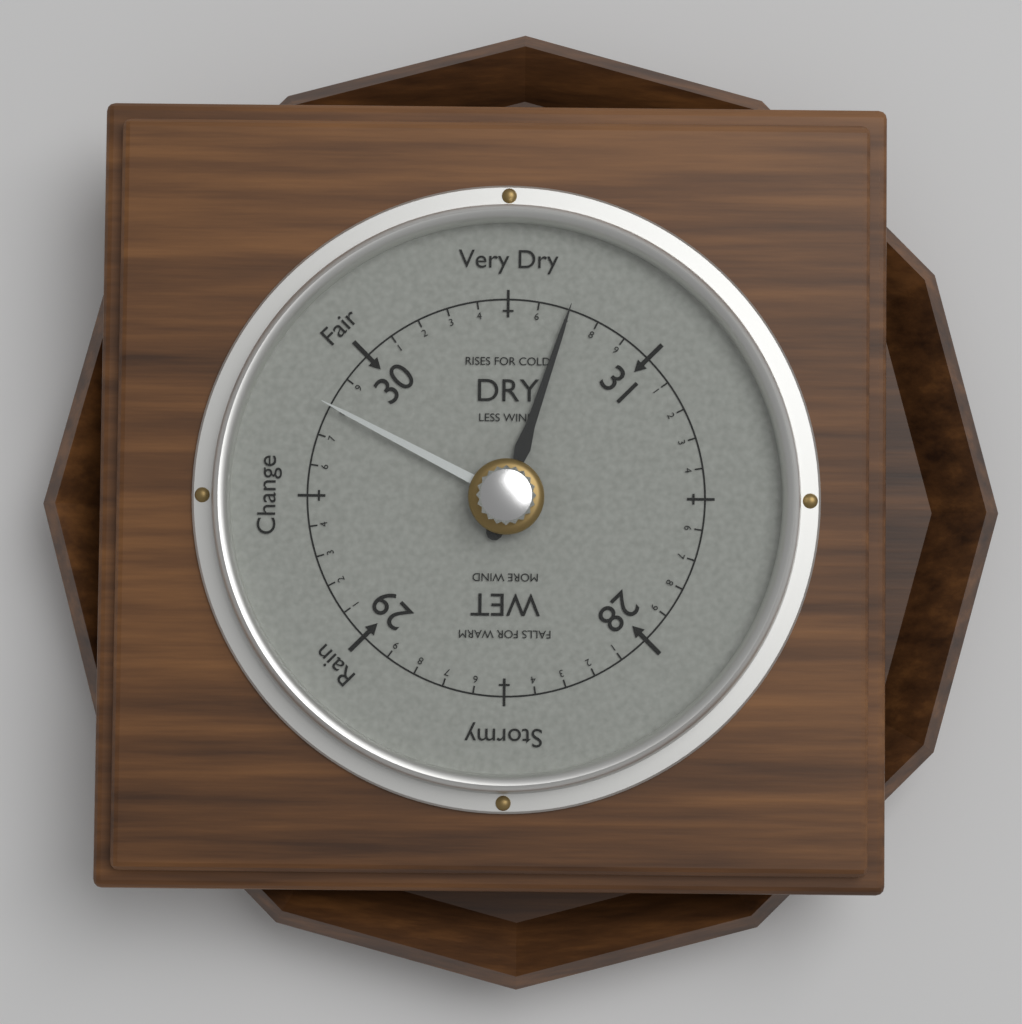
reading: 30.7 (no unit)
